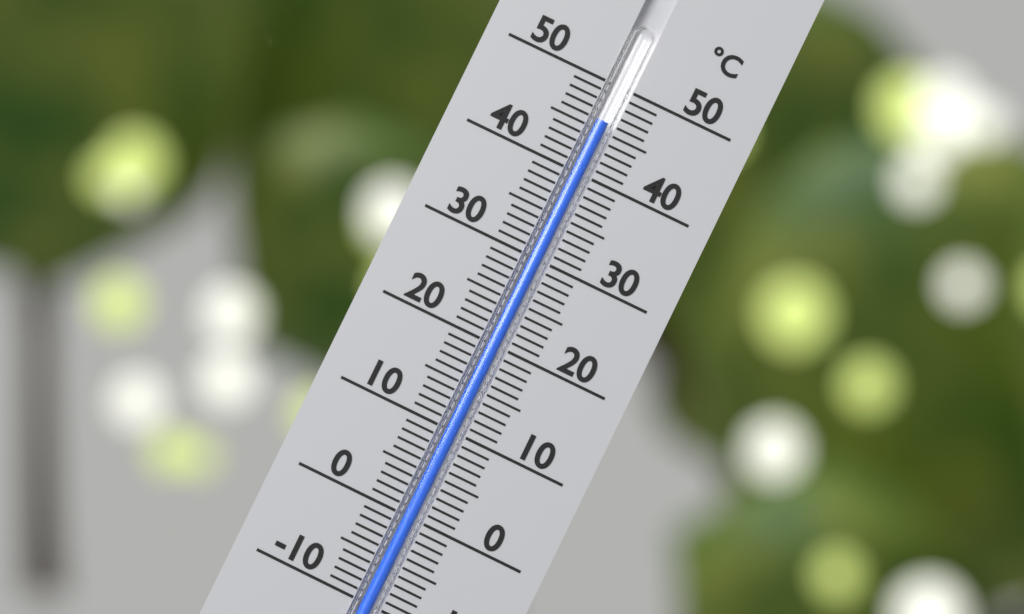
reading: 46 °C
